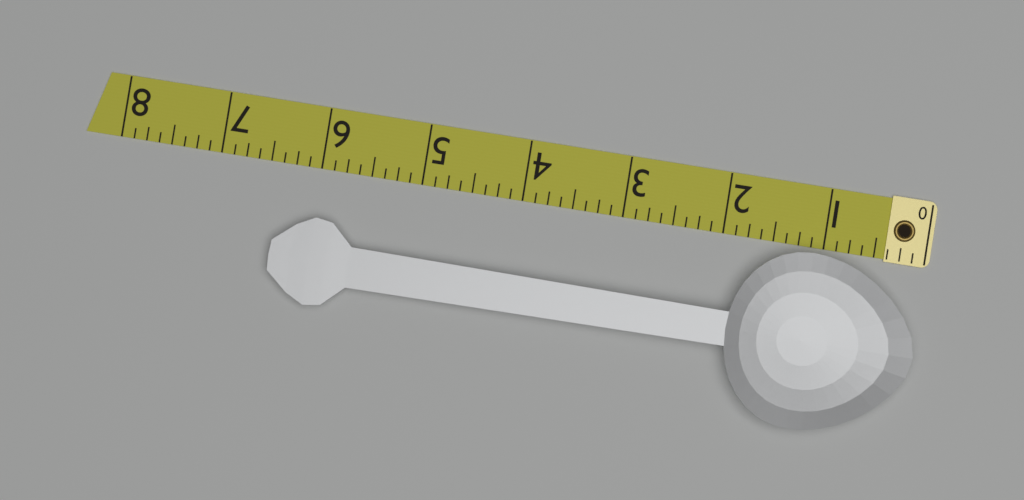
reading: 6.375 (no unit)
